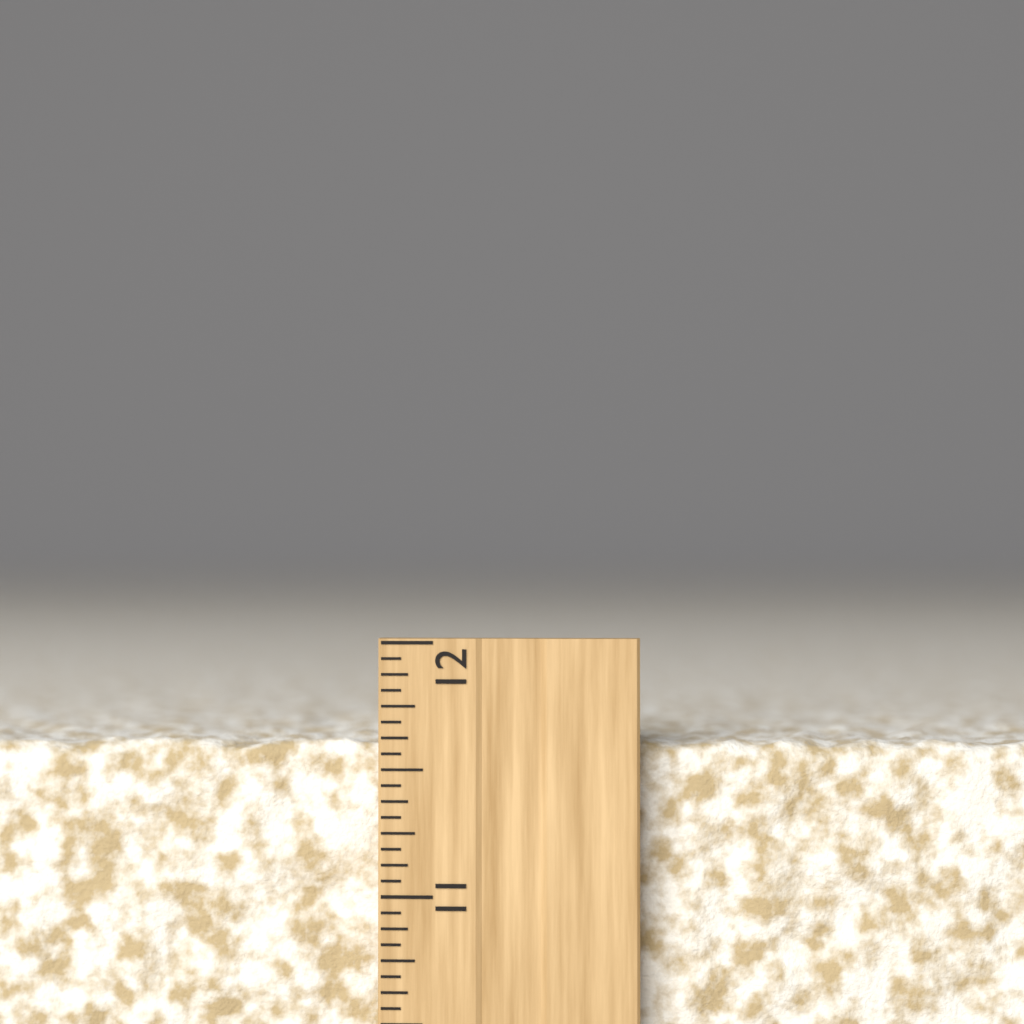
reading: 11.6250 inch
